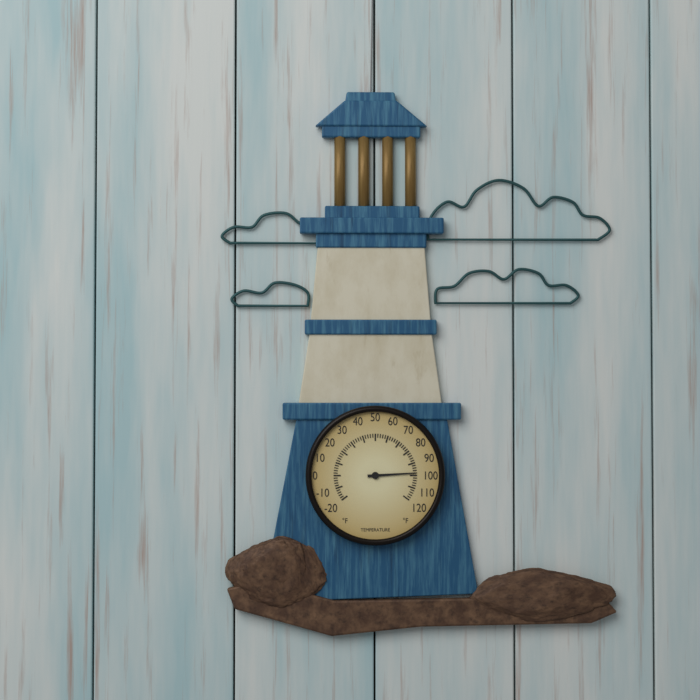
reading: 98 °F
